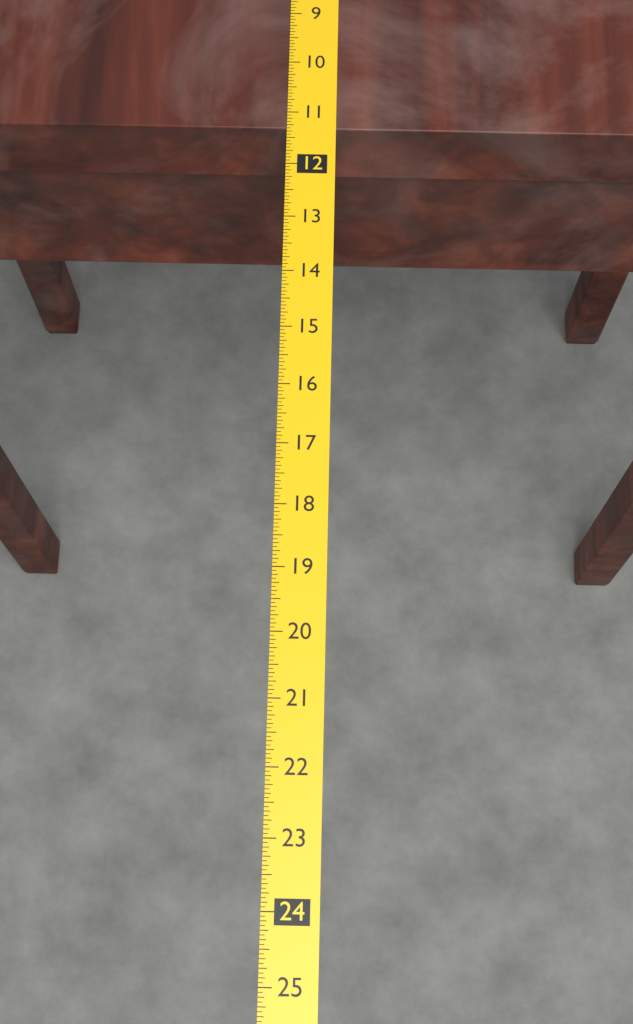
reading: 11.3125 (no unit)
